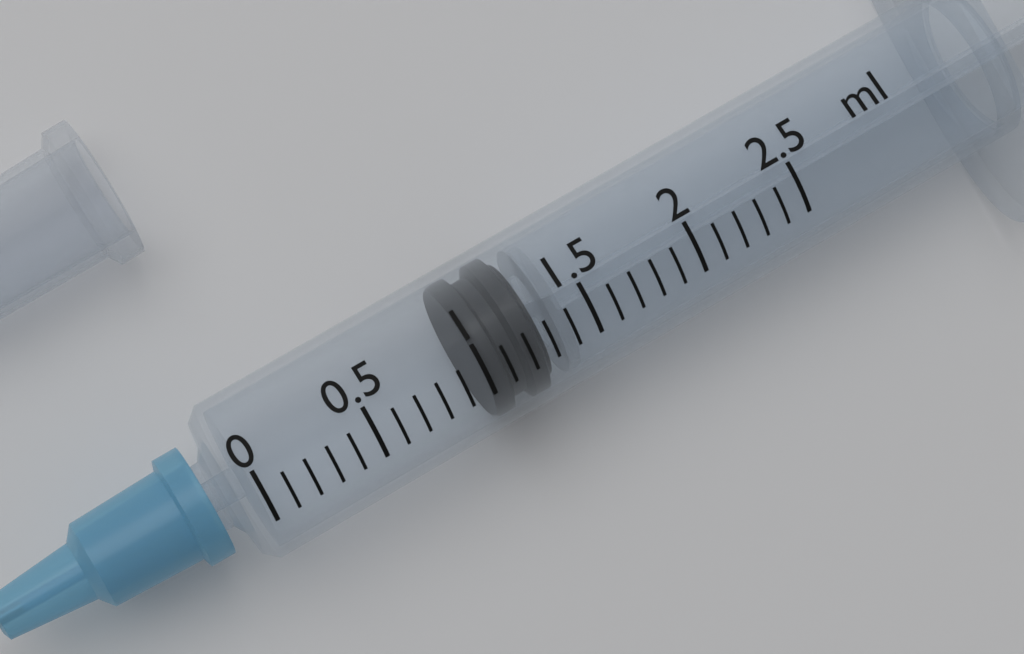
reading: 1.0 ml
